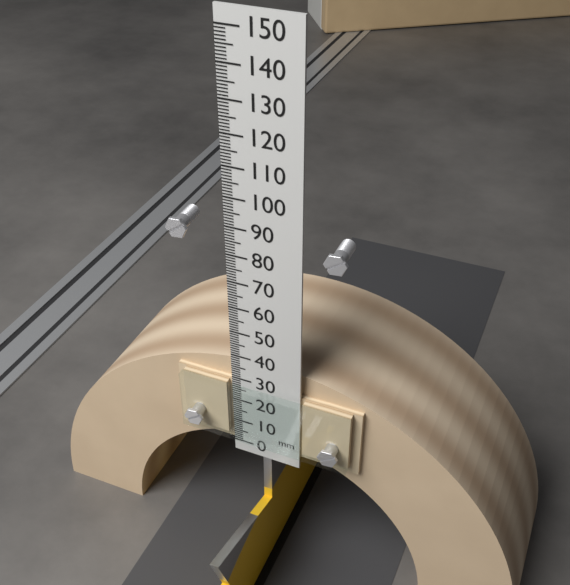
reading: 28 mm
